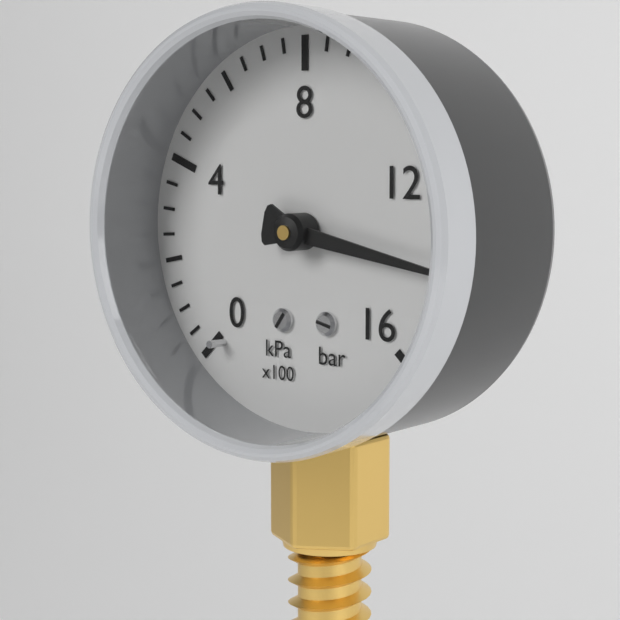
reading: 1400 kPa
